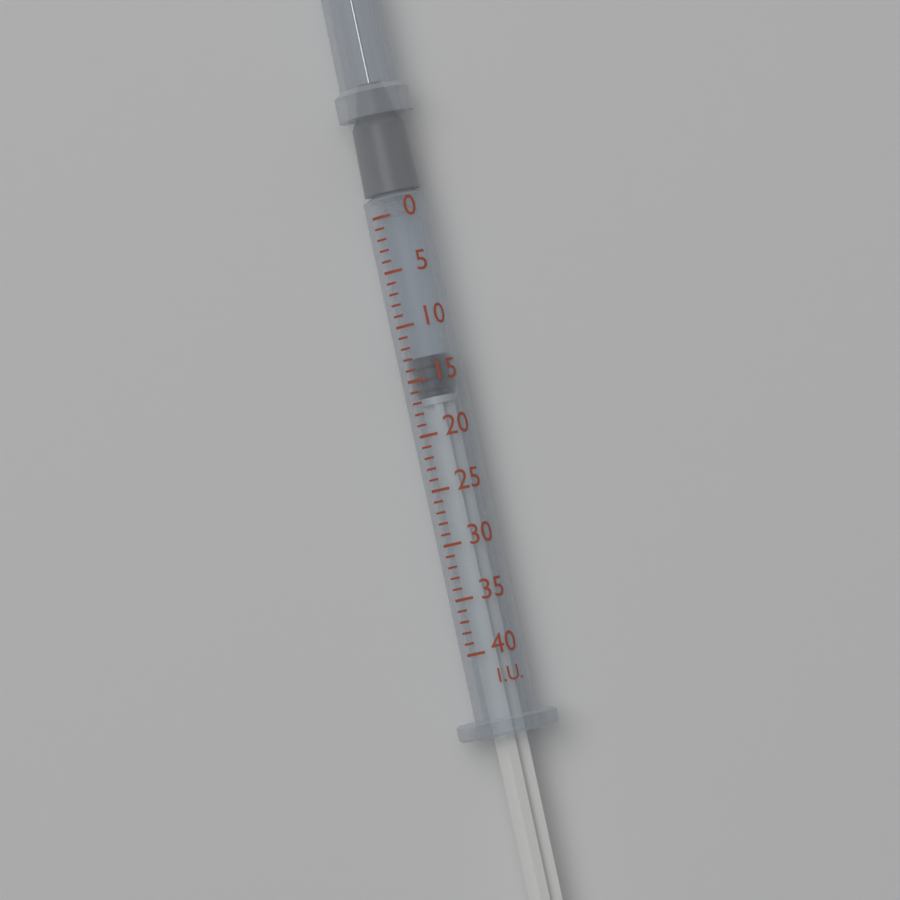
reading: 13 I.U.
